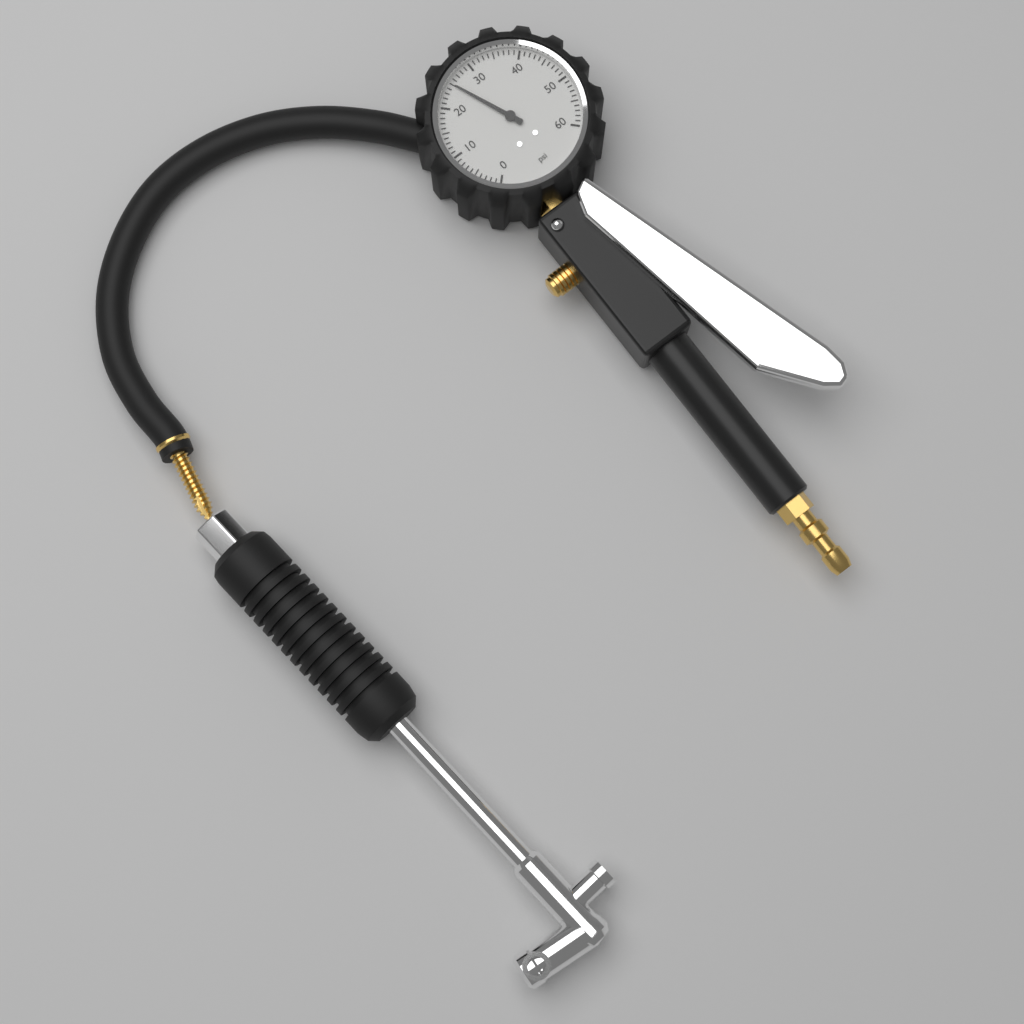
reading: 25 psi
